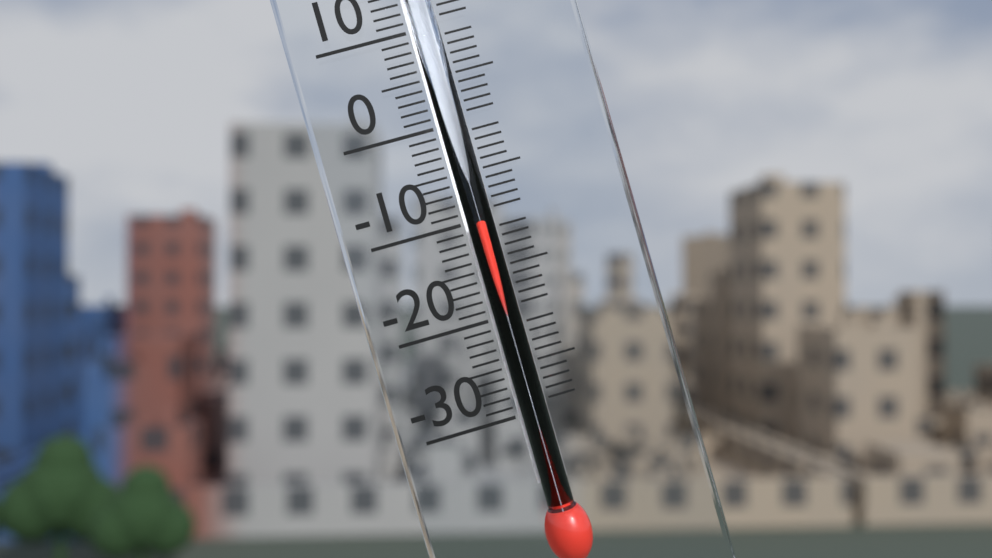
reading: -10 °C
